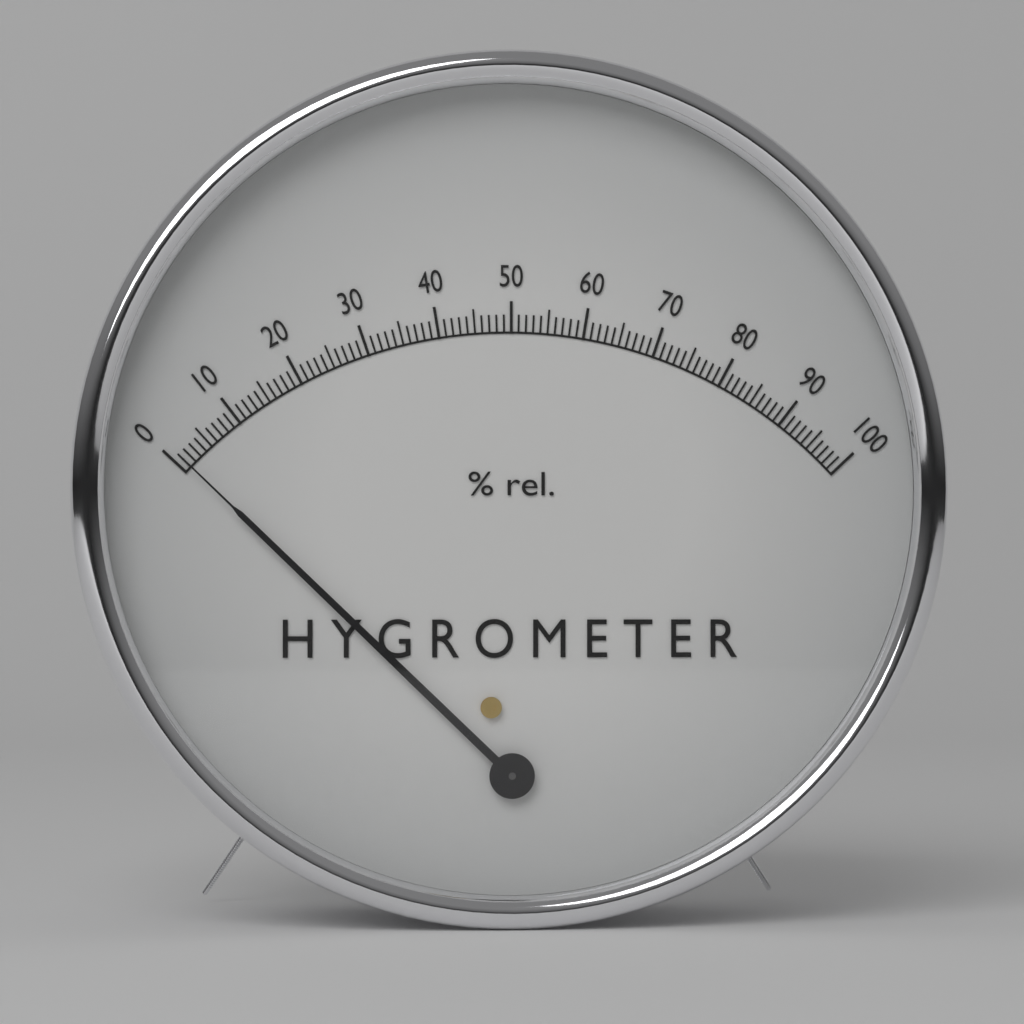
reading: 1 %
